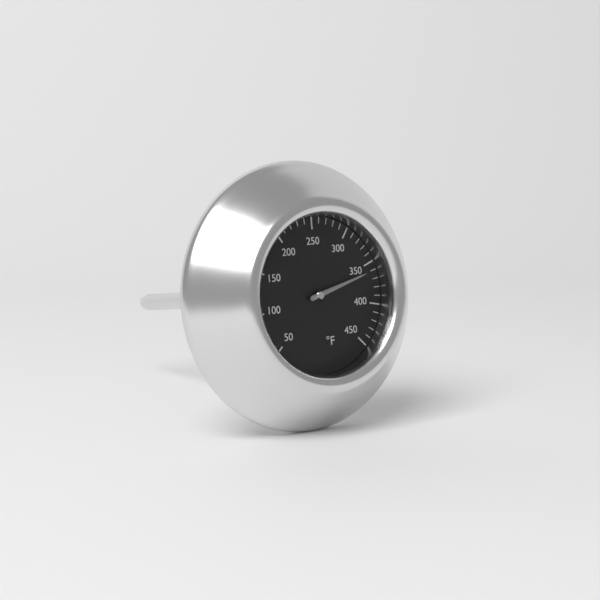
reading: 360 °F
